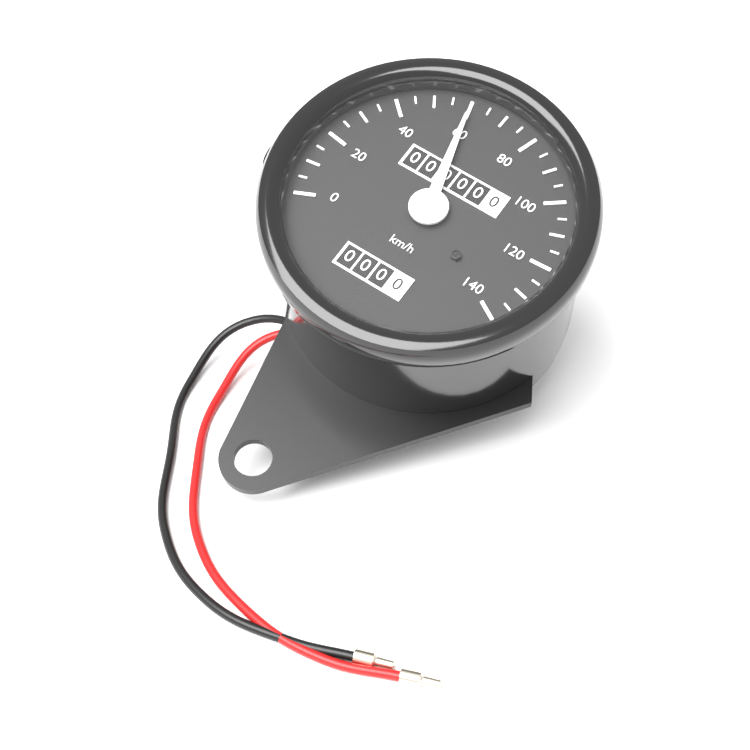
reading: 60 km/h
